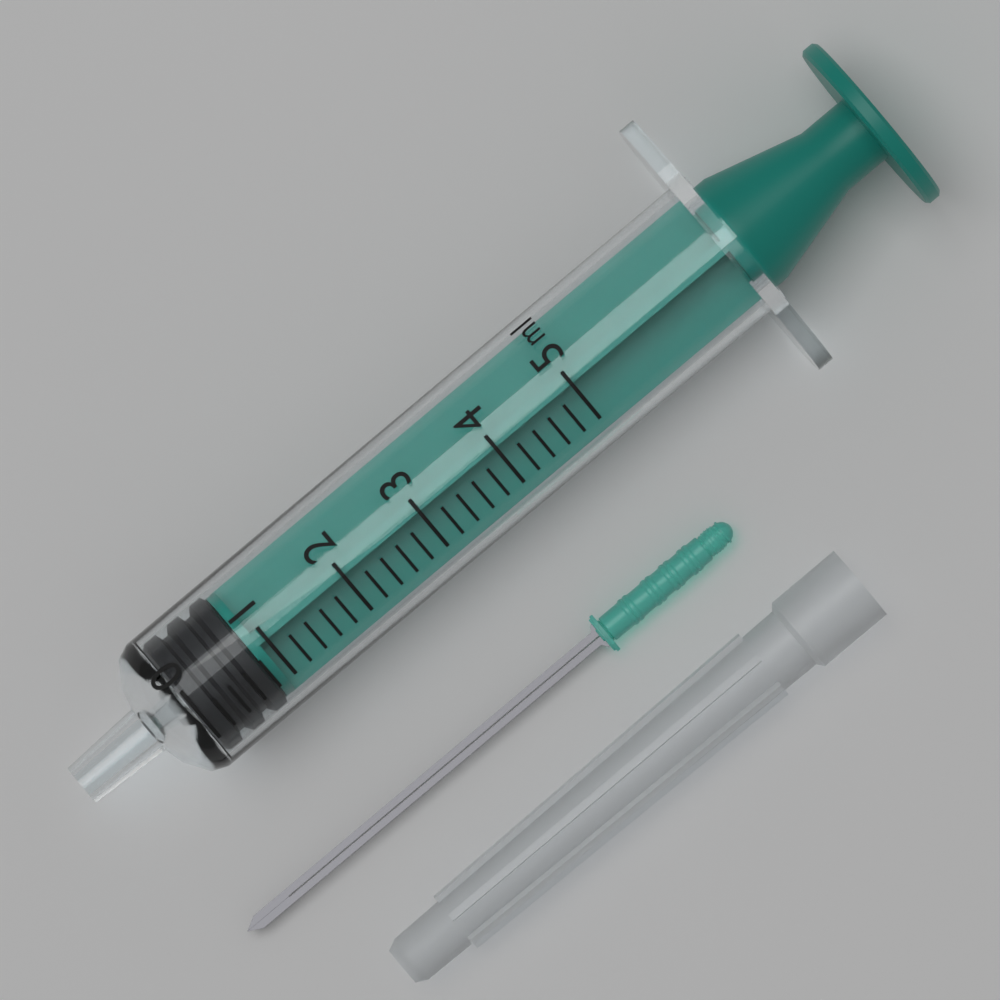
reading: 0.0 ml
